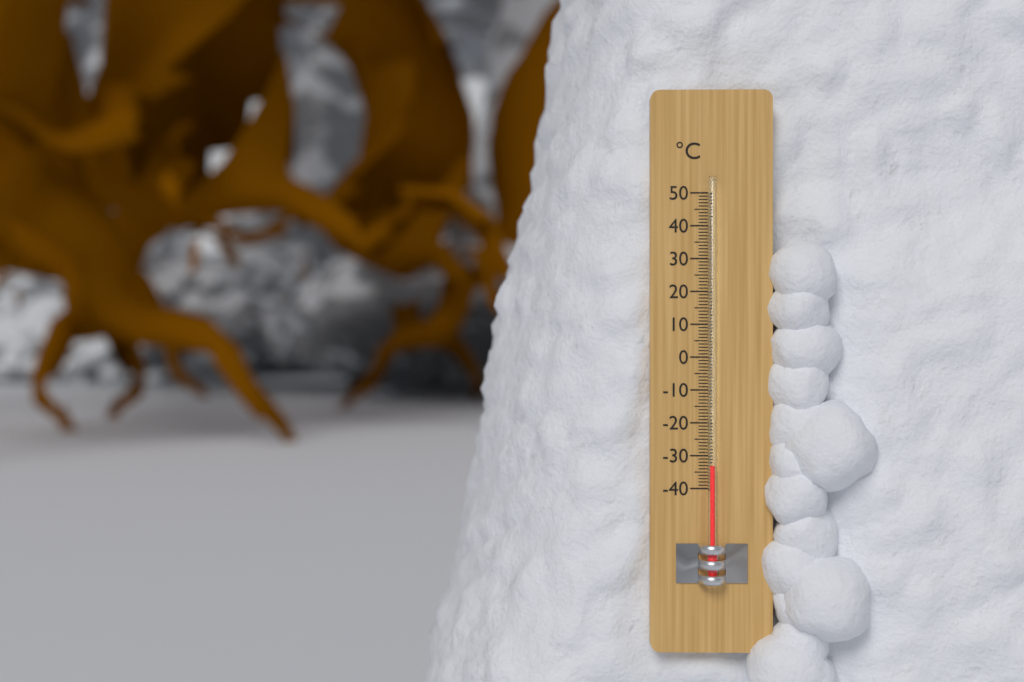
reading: -33 °C
